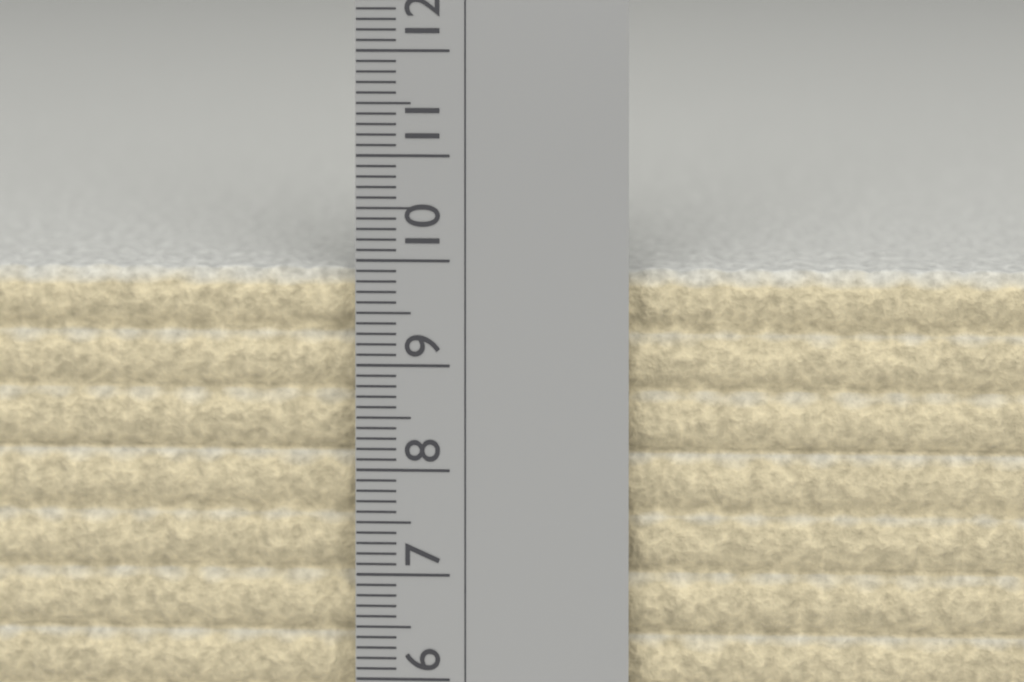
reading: 9.9 cm
